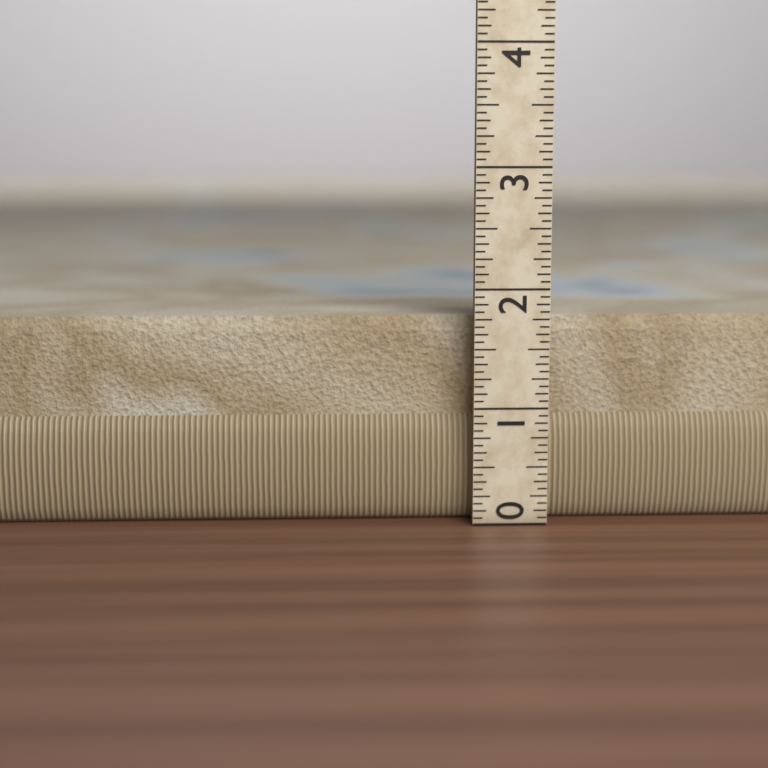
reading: 1.7500 (no unit)
